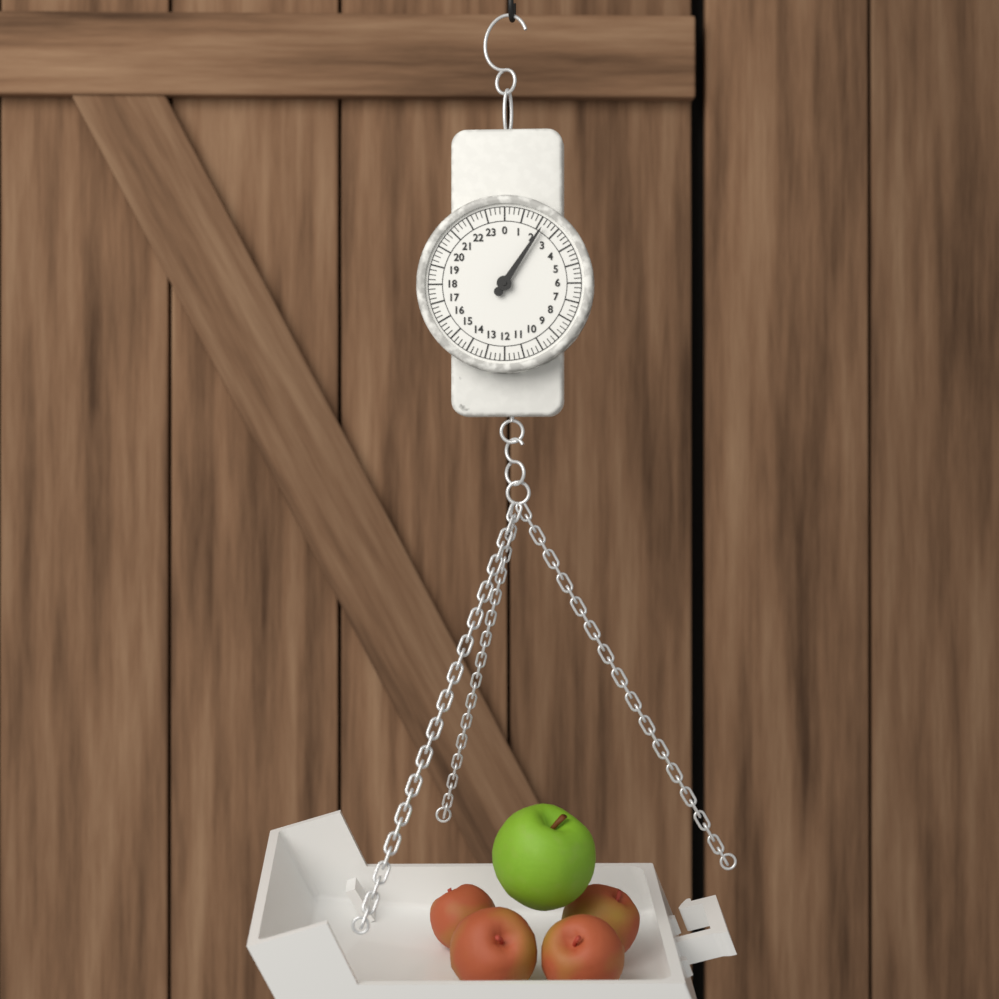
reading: 2.25 (no unit)
